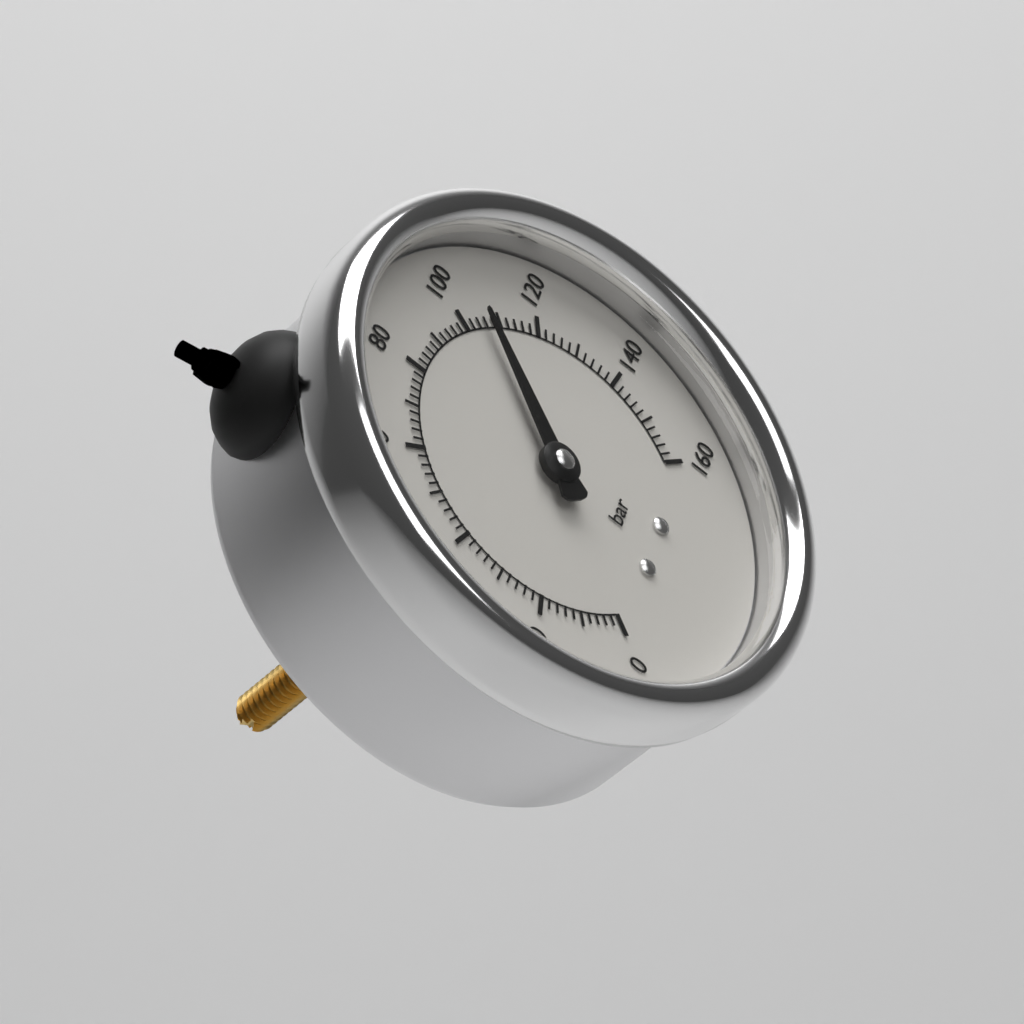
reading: 106 bar
